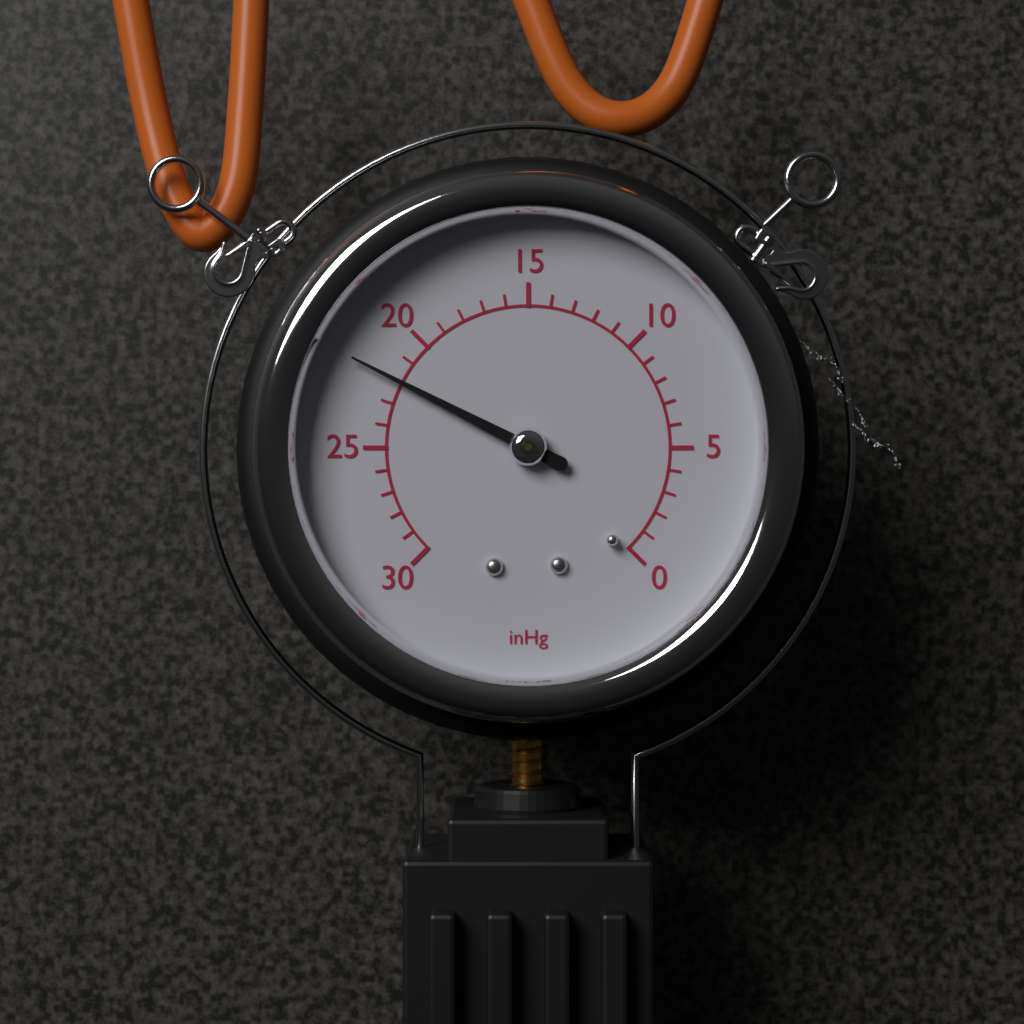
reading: 22 inHg
